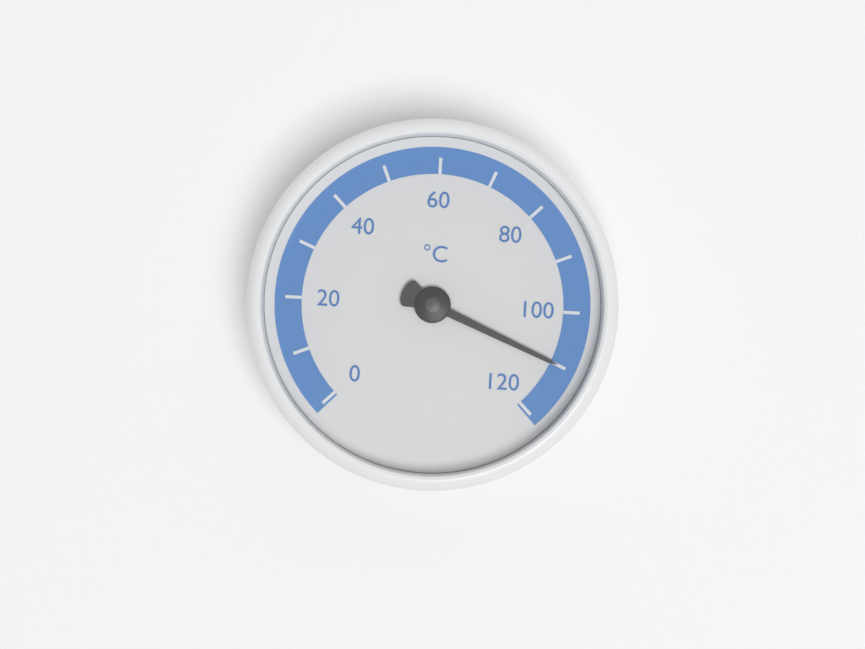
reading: 110 °C
